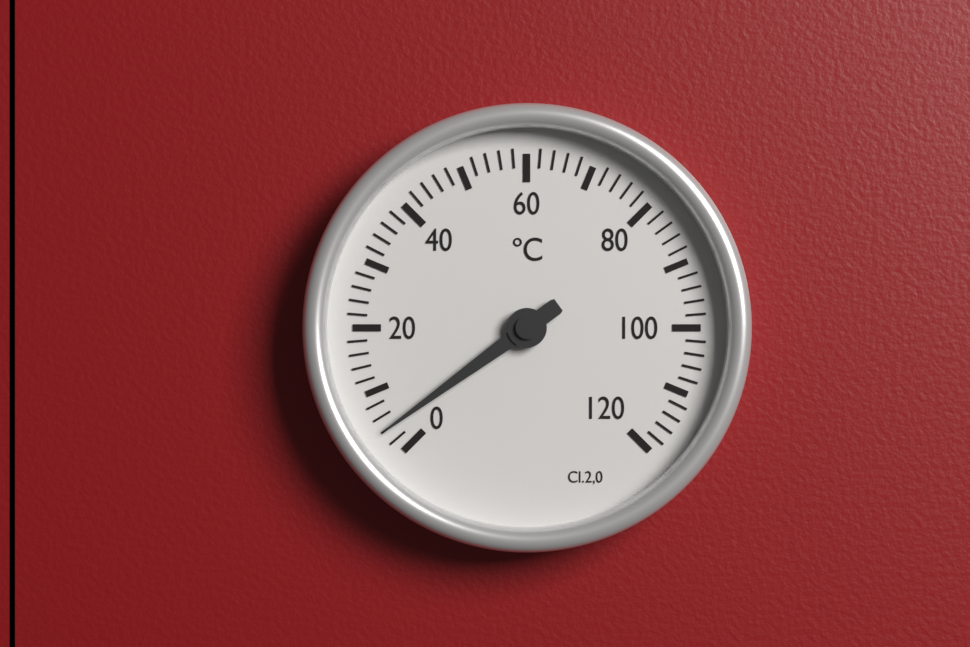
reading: 4 °C
